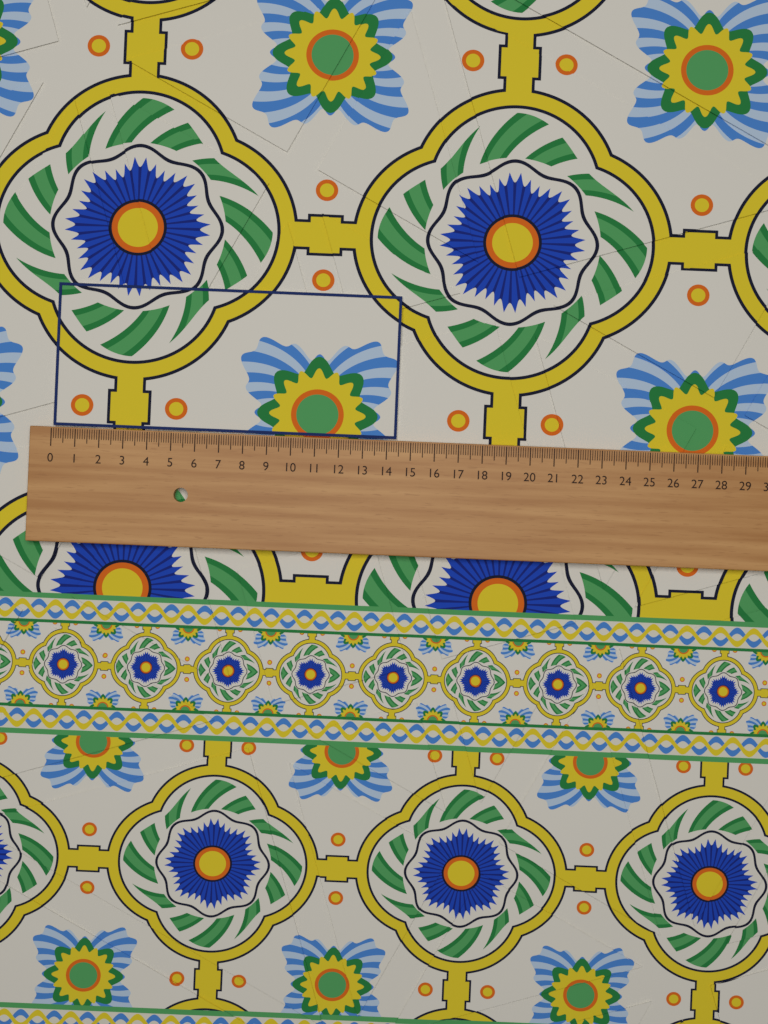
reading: 14.4 (no unit)
